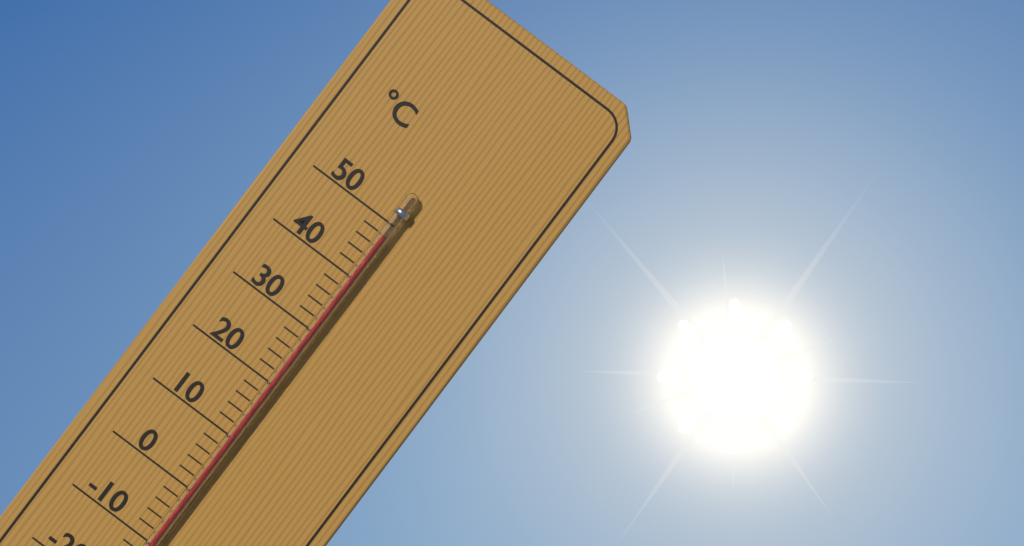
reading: 48 °C
